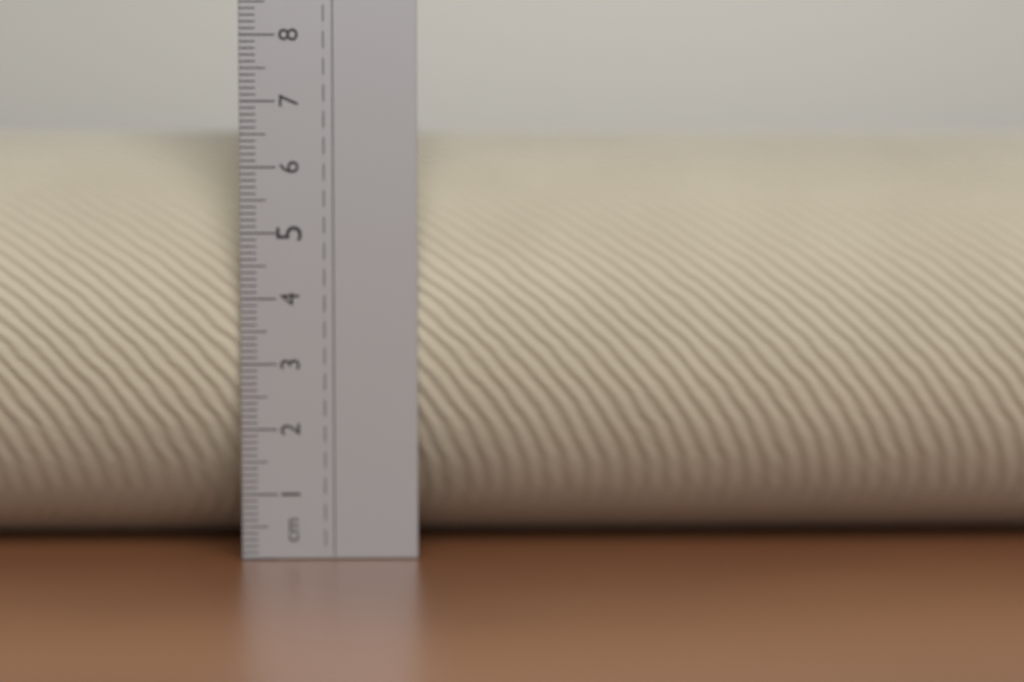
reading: 6.6 cm
